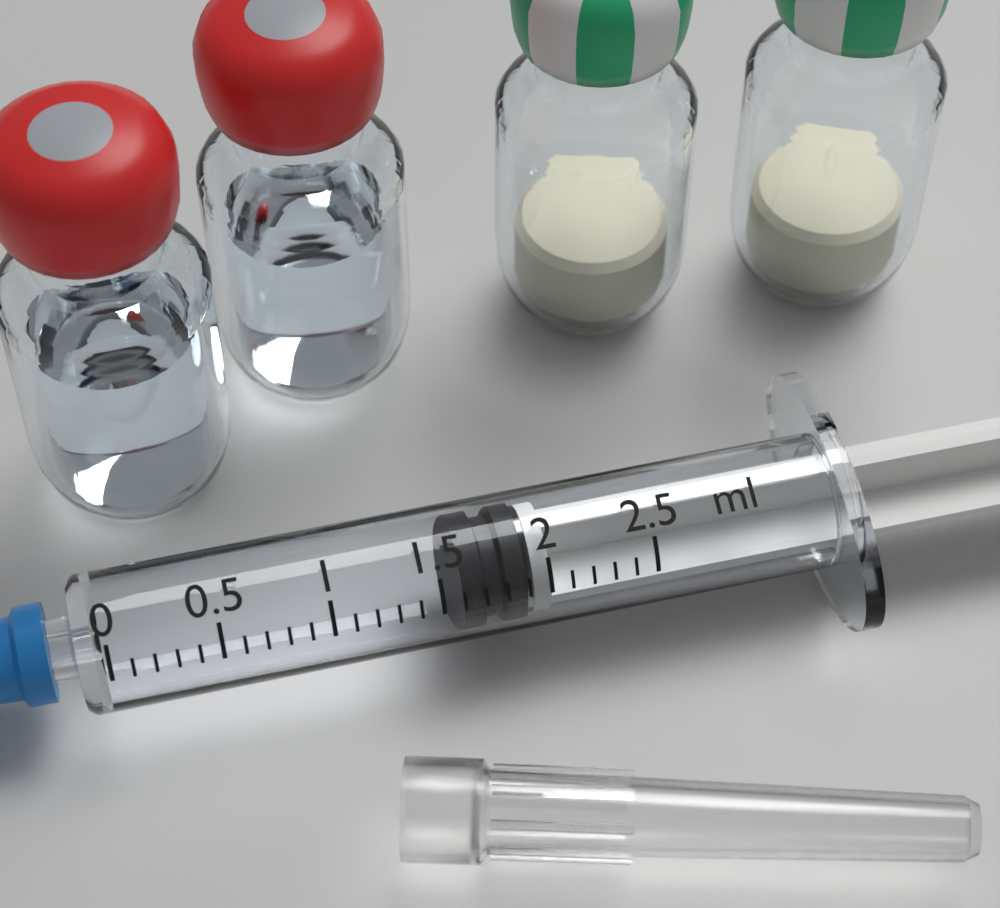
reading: 1.6 ml
